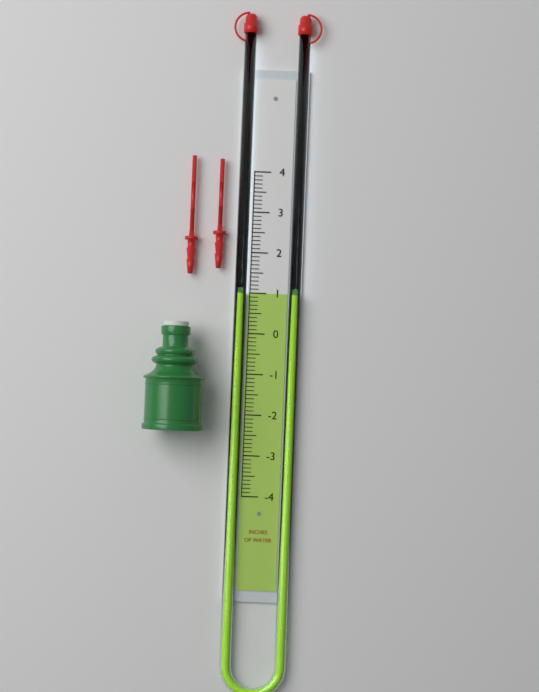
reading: 1.0 in
